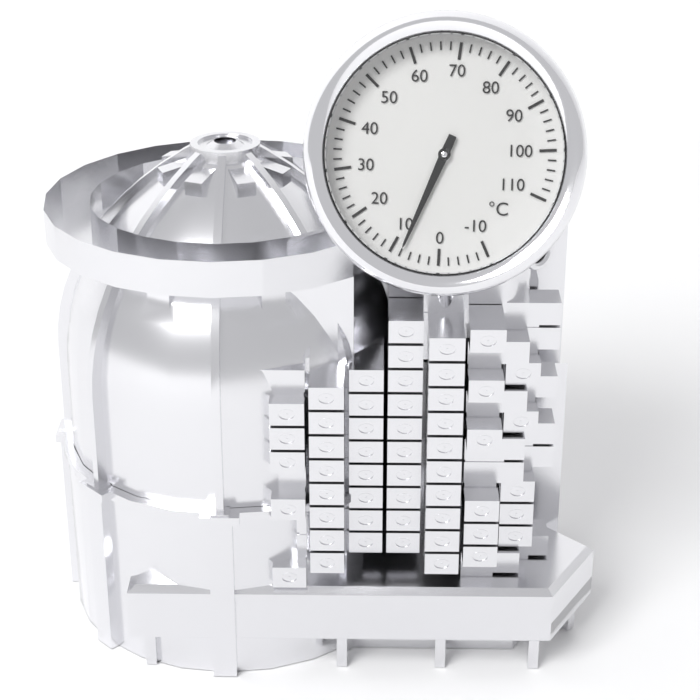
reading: 8 °C
